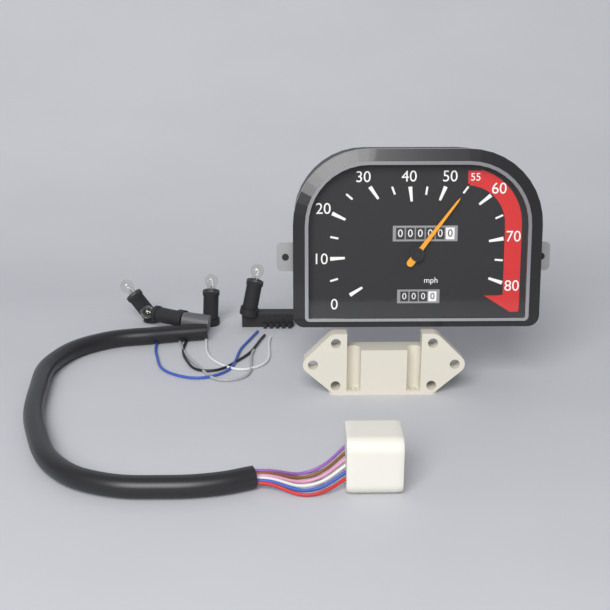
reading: 55 mph
